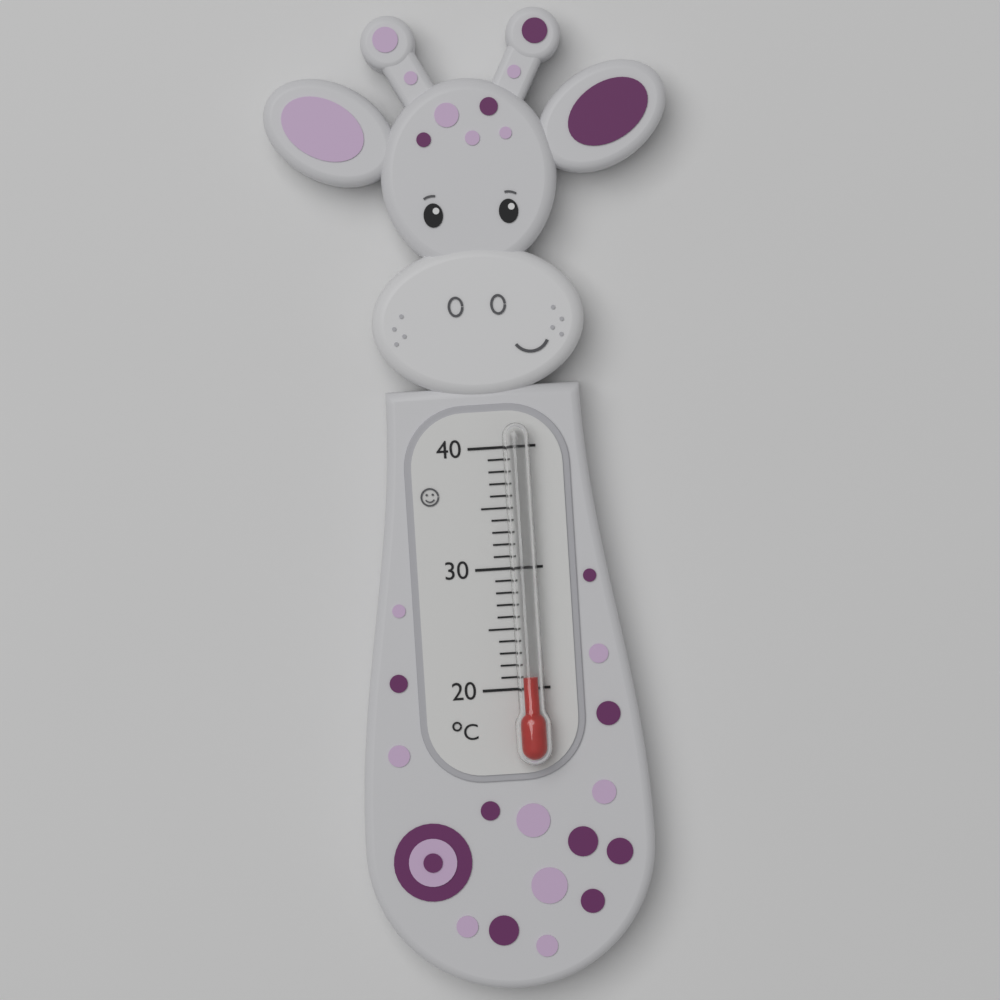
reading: 21 °C
